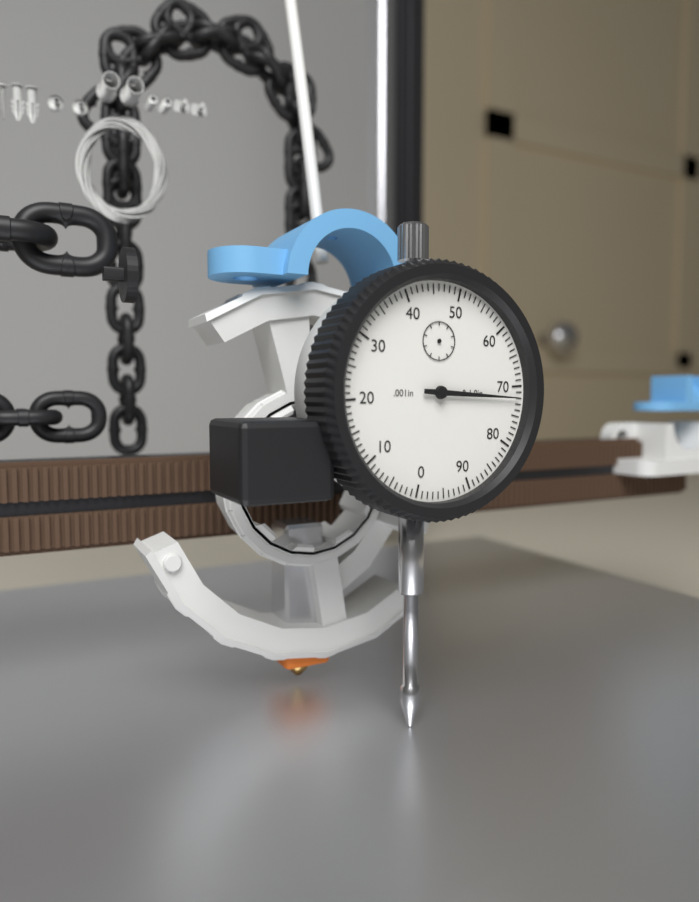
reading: 0.072 in
